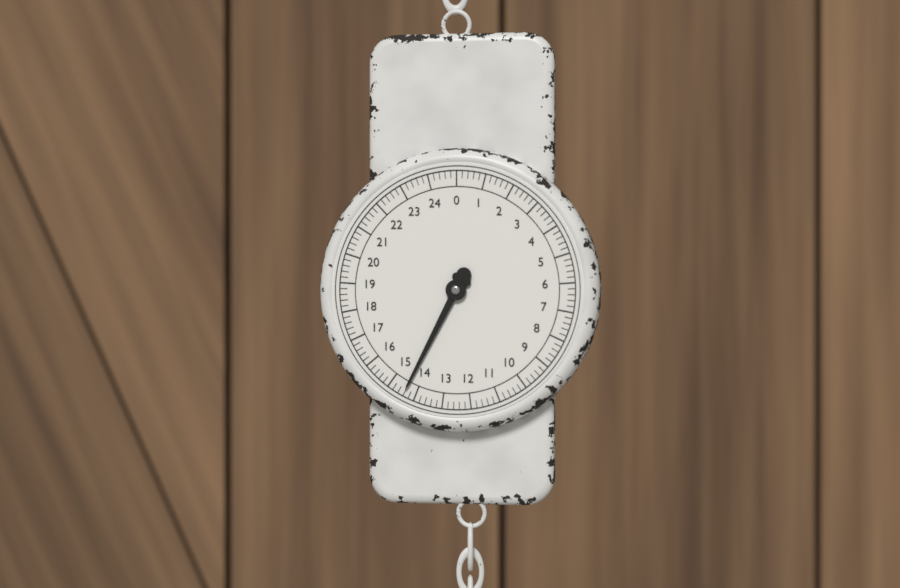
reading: 14.4 (no unit)
